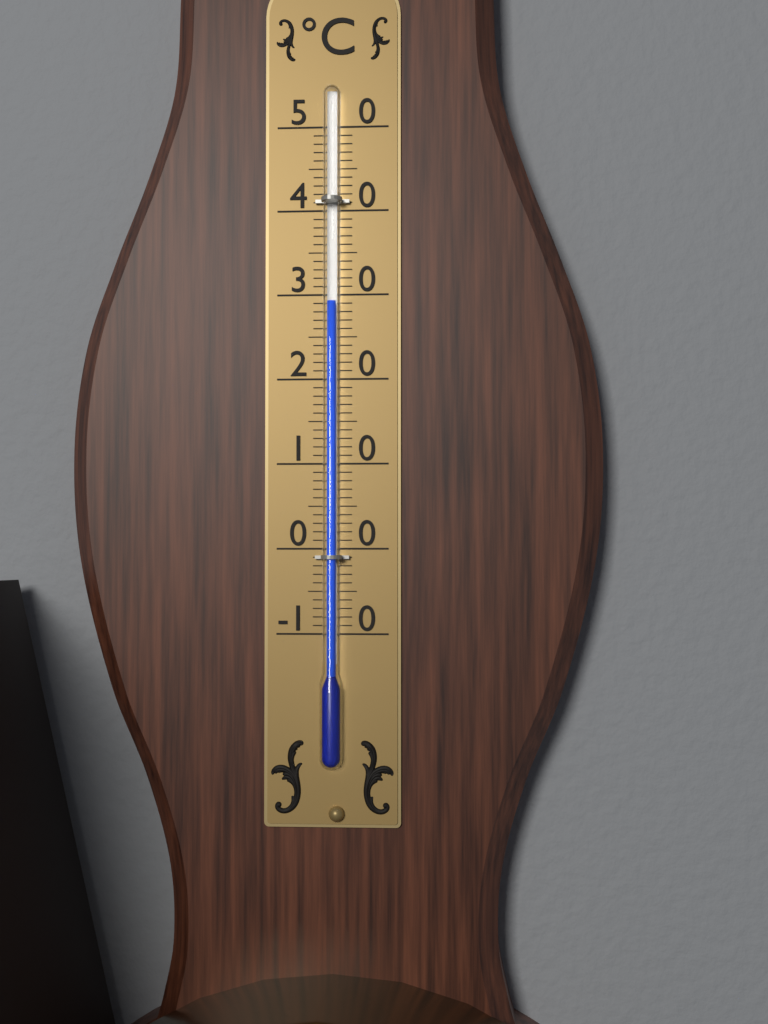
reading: 29 °C
